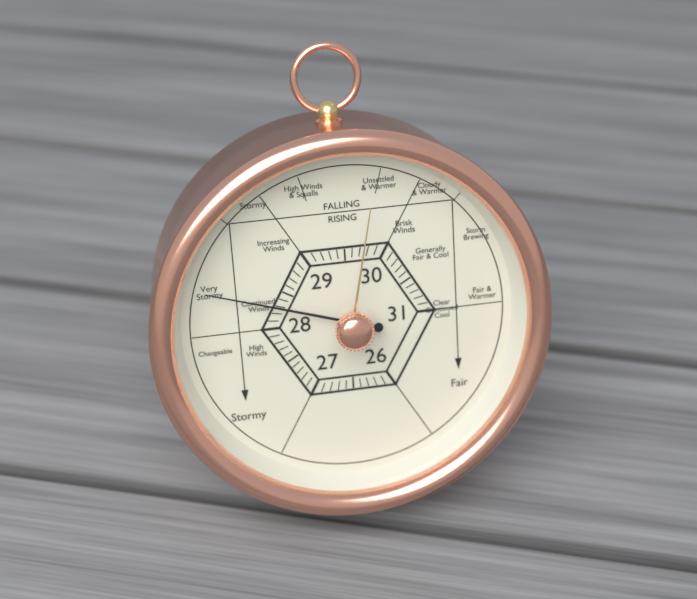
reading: 28.3 (no unit)
